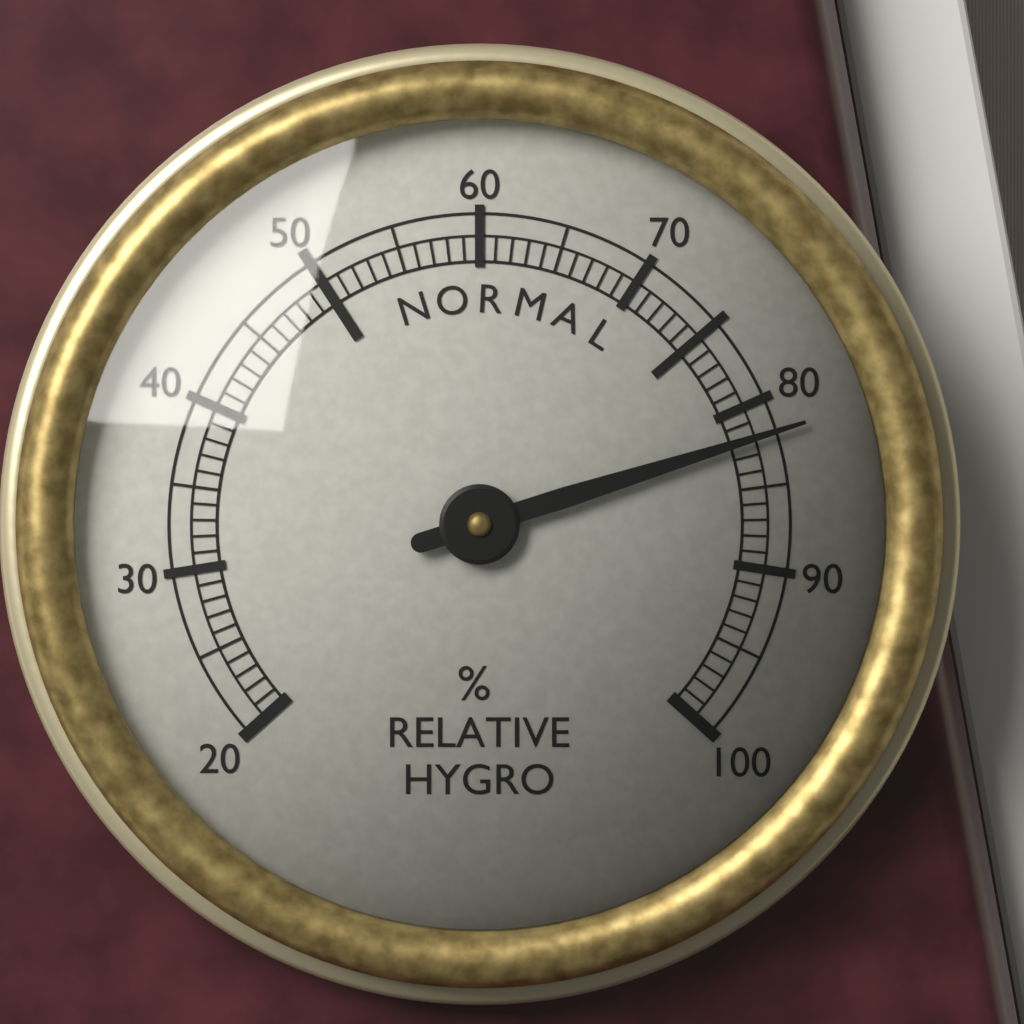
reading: 82 %
